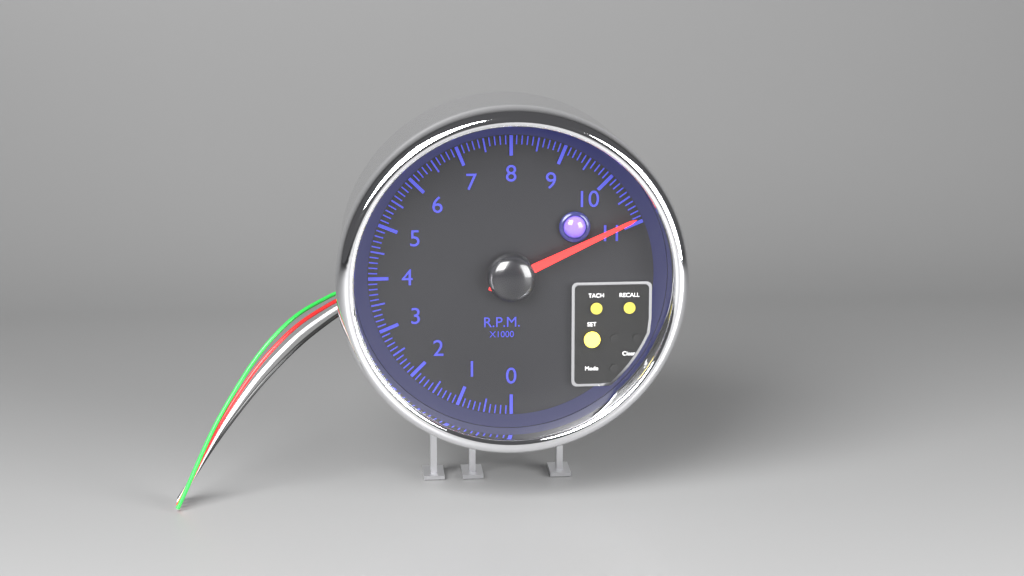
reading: 10.9 rpm x1000
